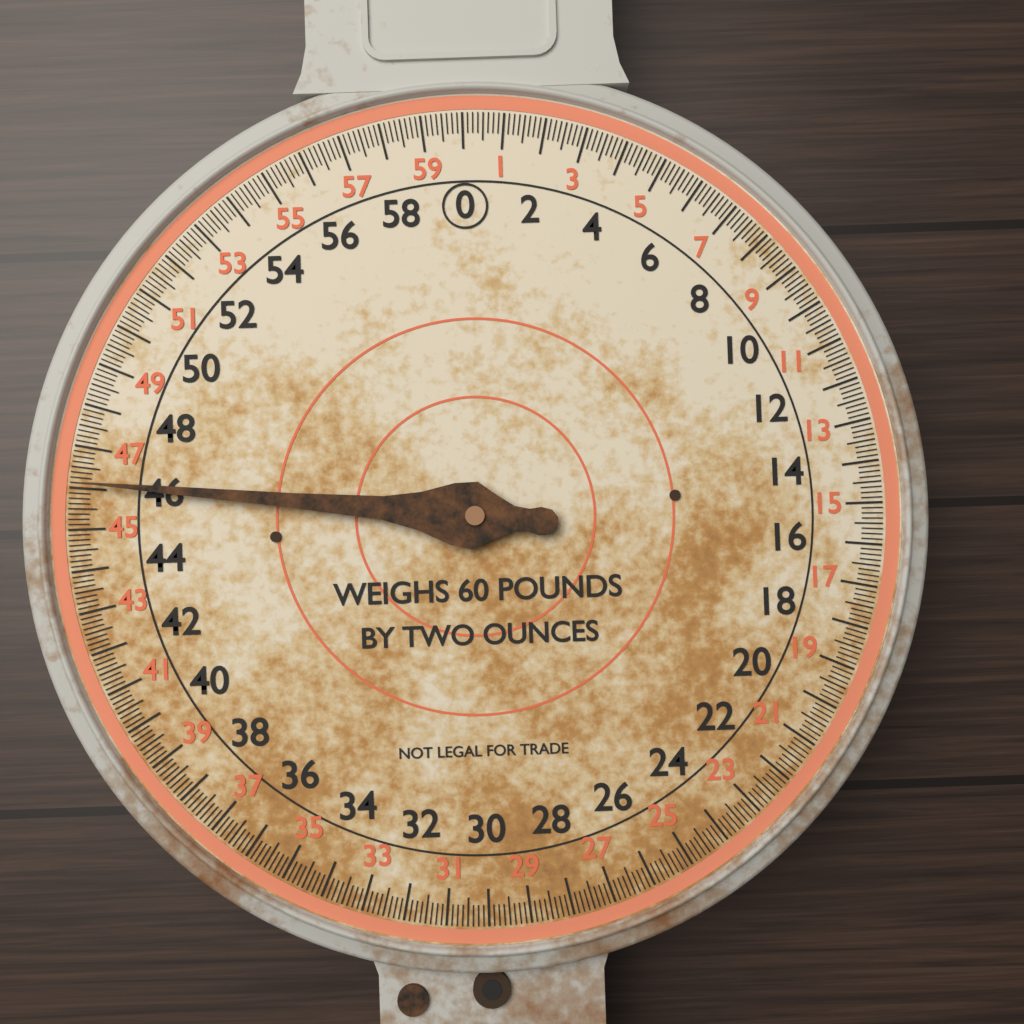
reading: 46.125 lb
